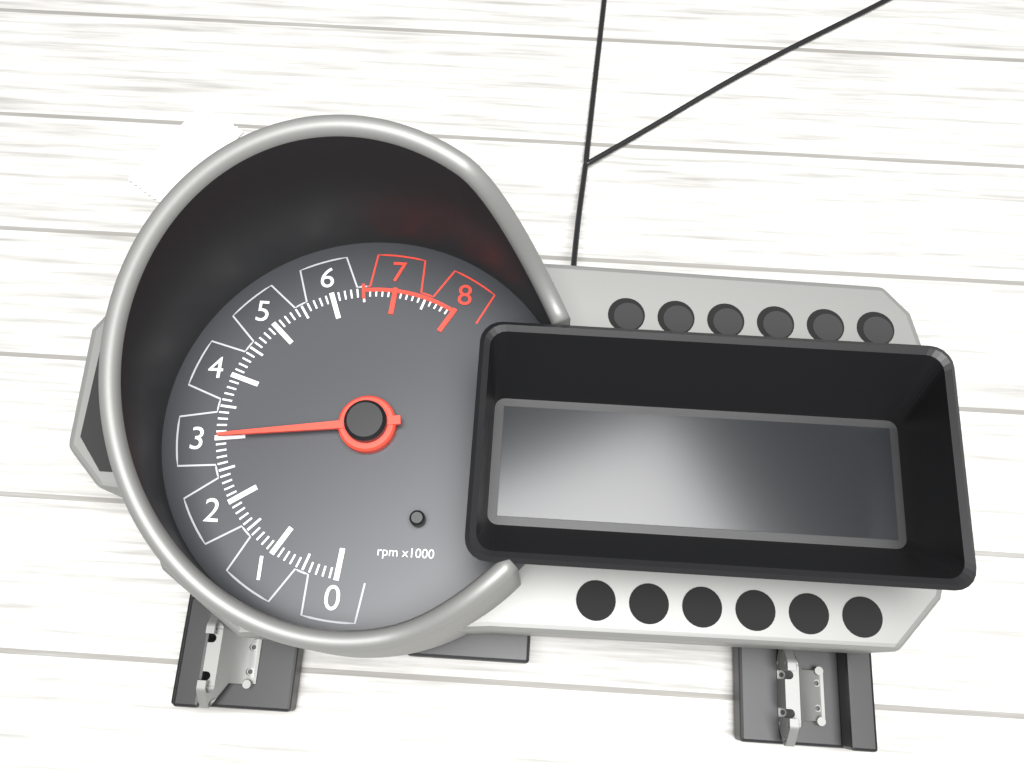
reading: 3000 rpm
